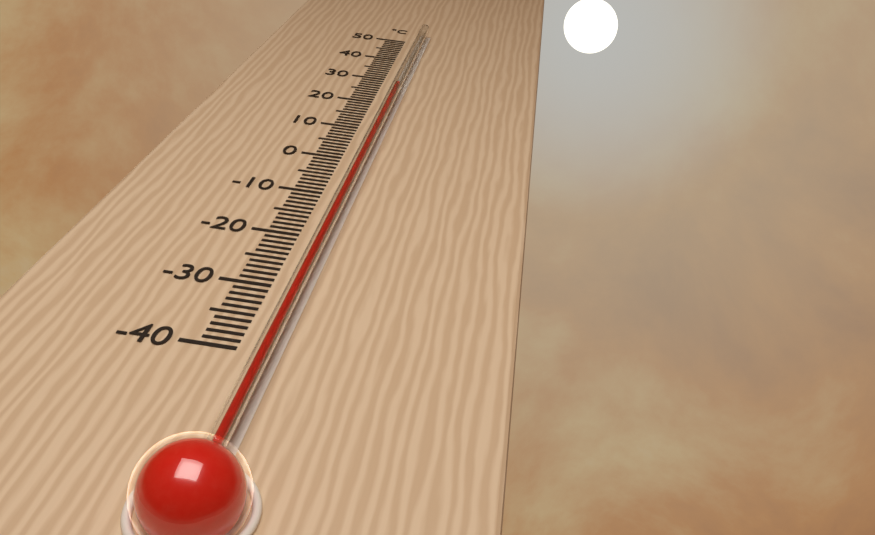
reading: 24 °C
